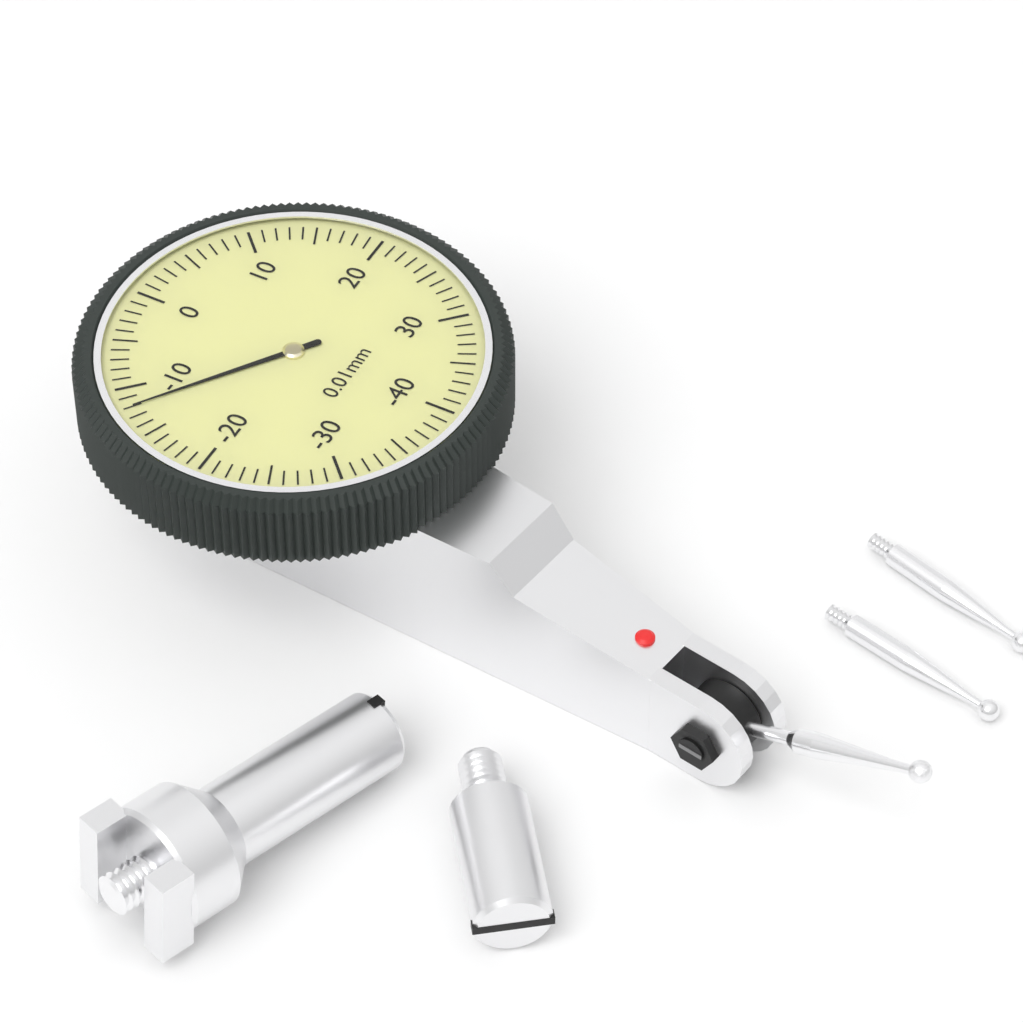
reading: -12 0.01mm
